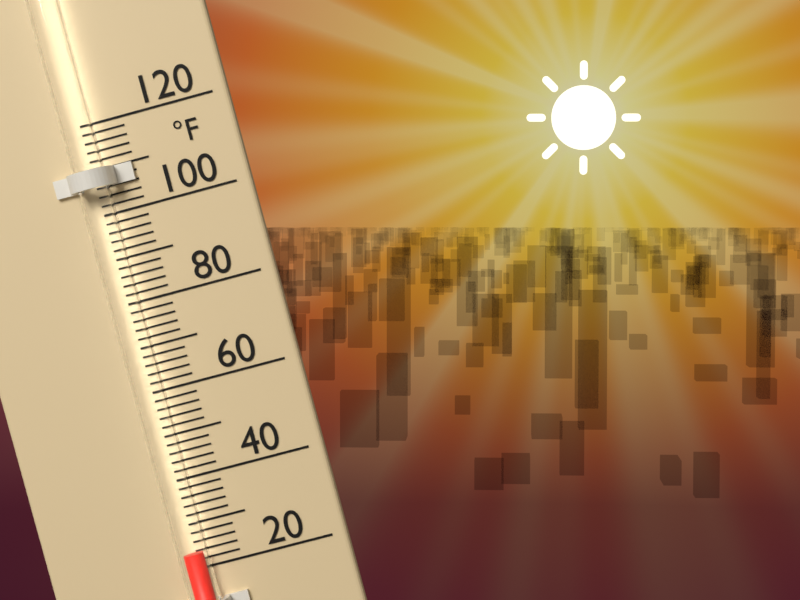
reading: 24 °F
